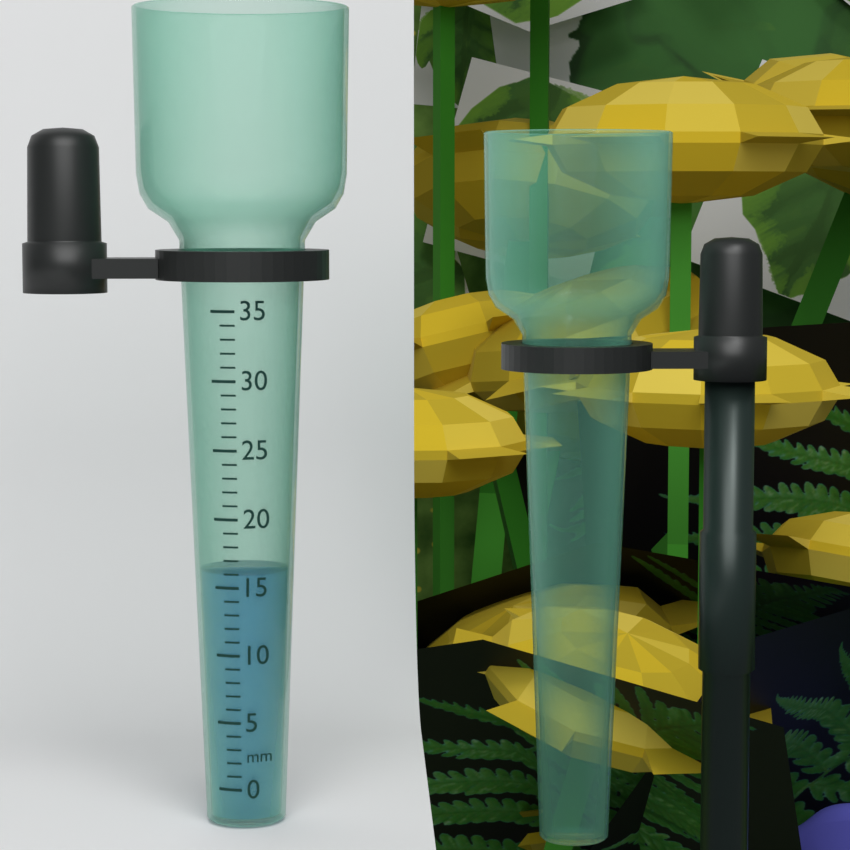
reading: 16 mm
